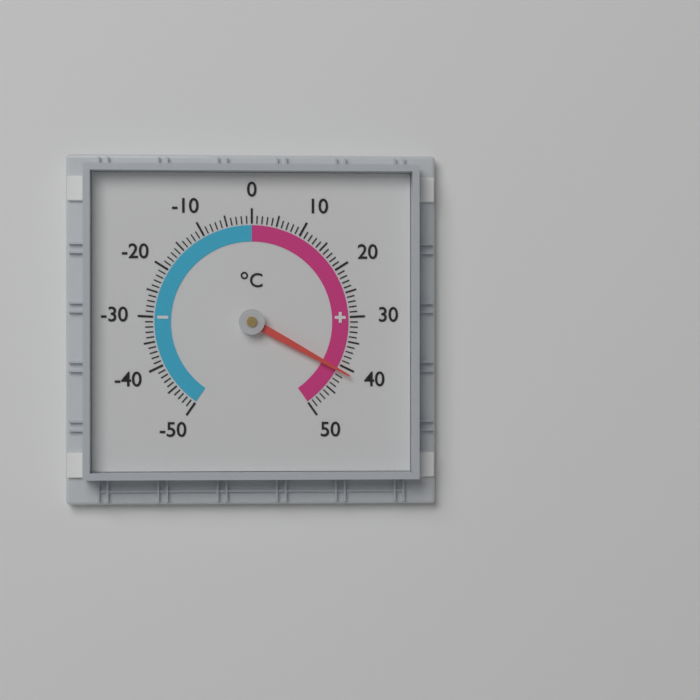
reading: 41 °C
